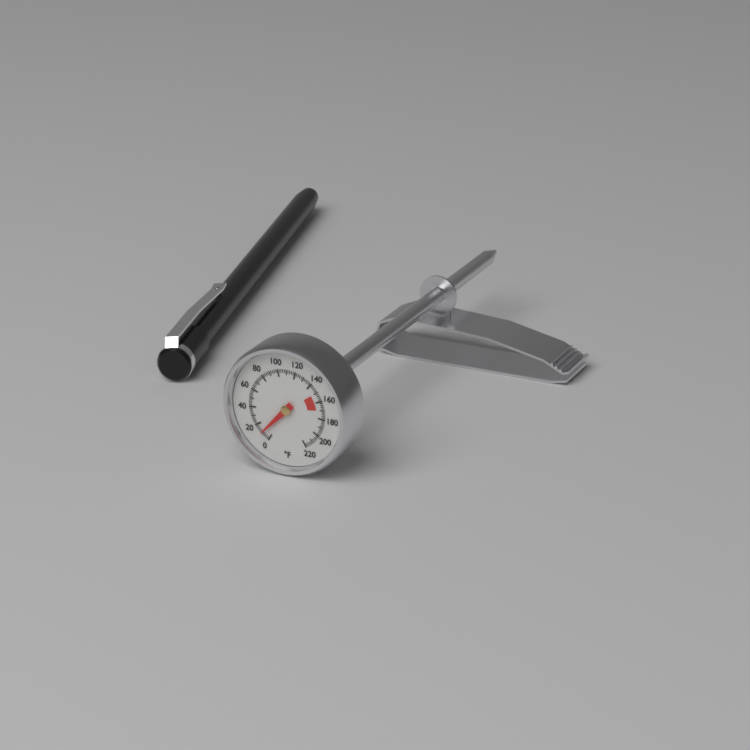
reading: 10 °F
